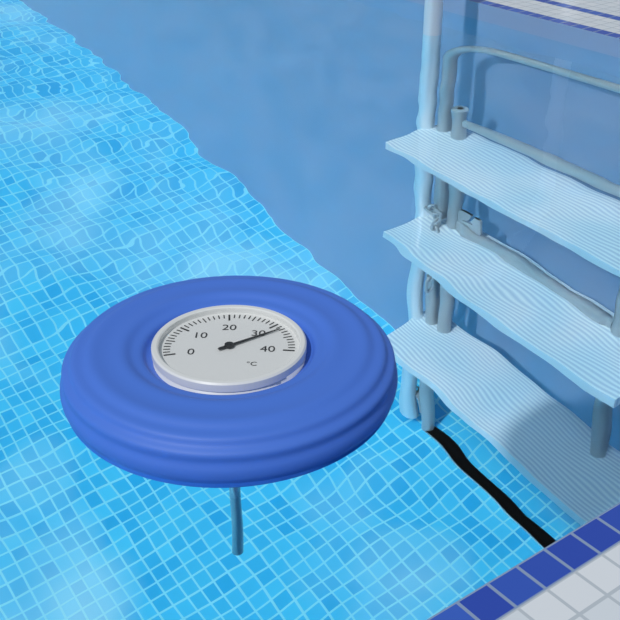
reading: 32 °C
